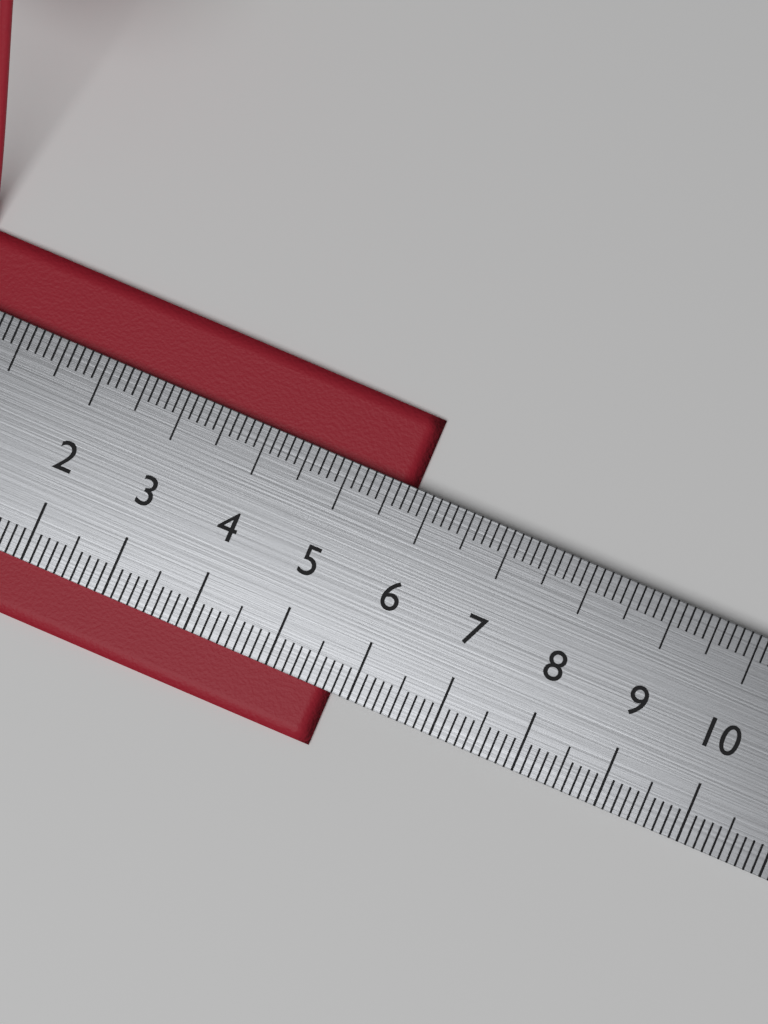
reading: 5.8 cm
